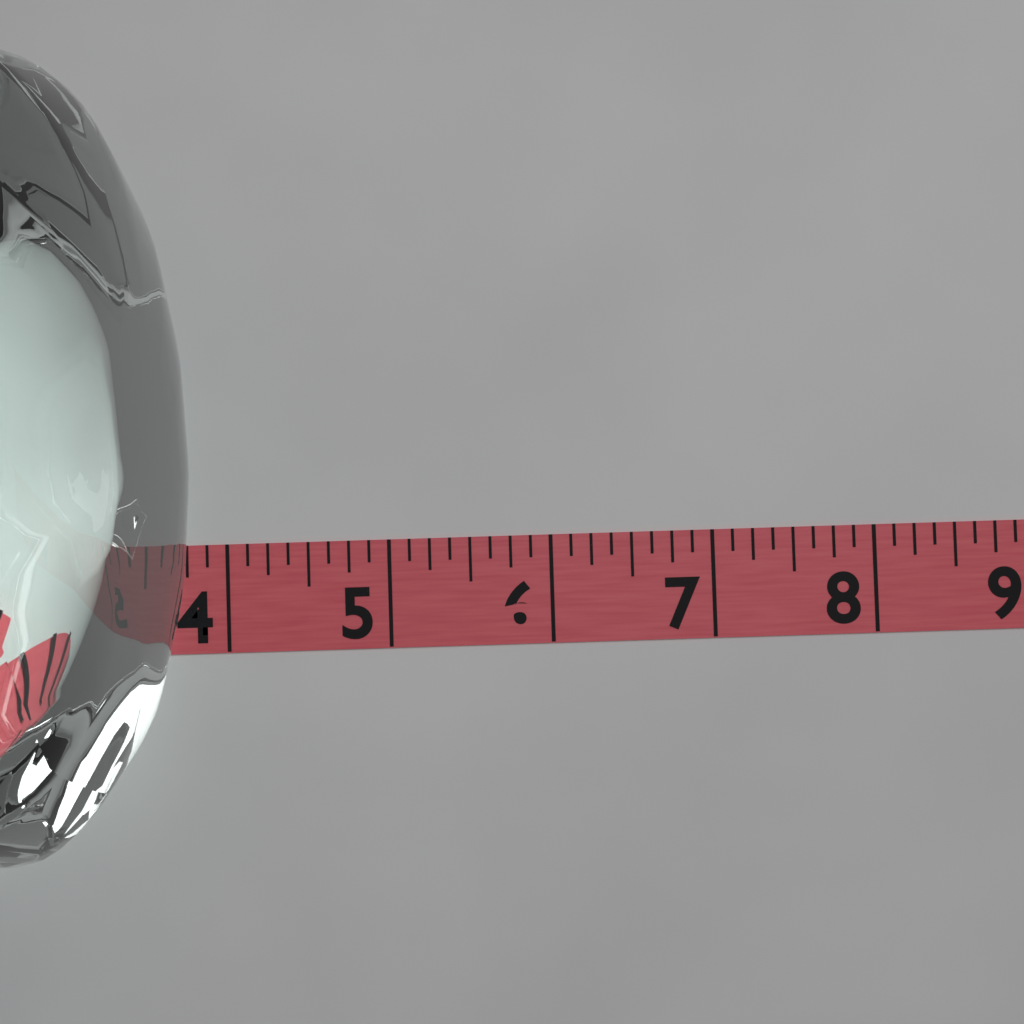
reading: 4.000 (no unit)
